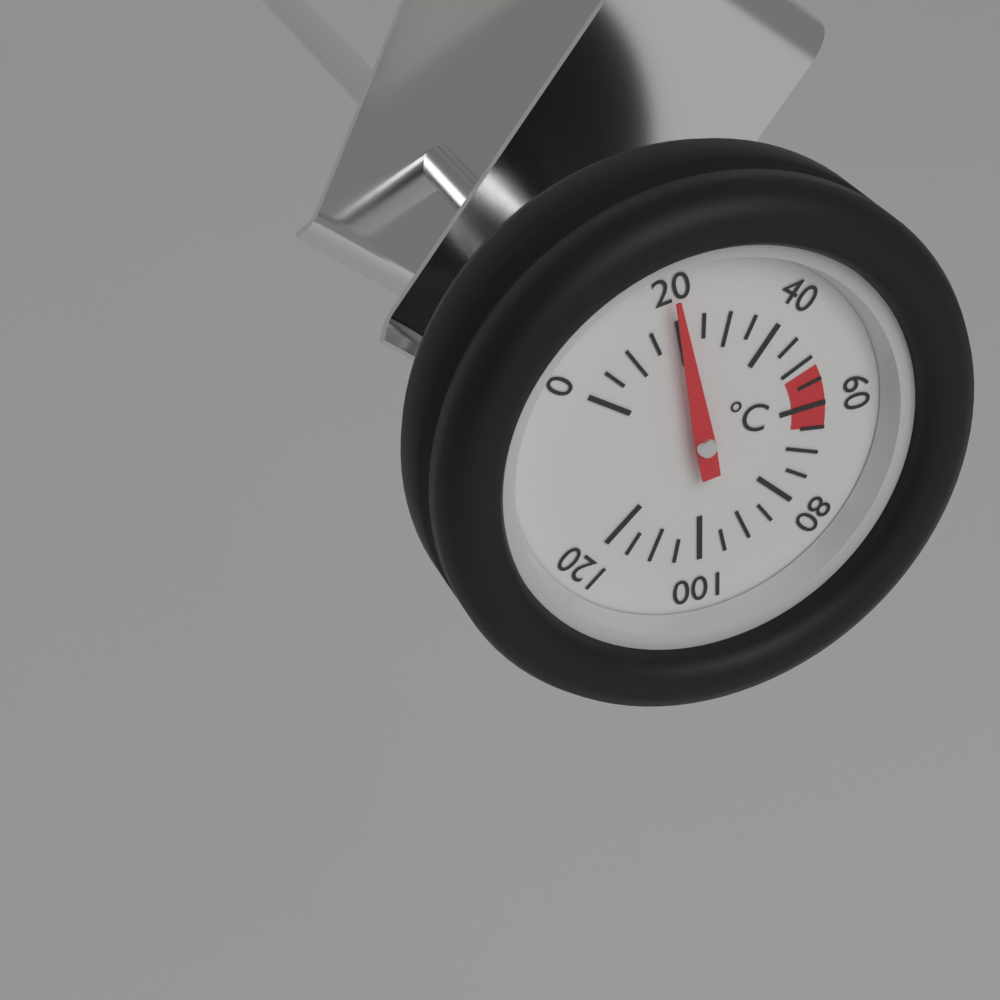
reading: 20 °C
